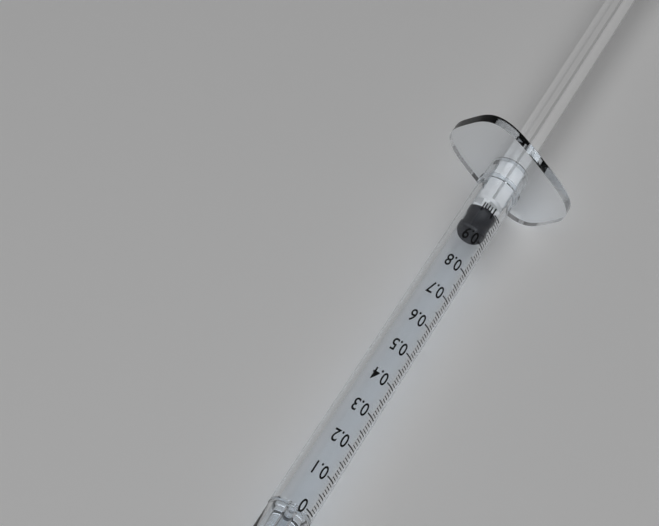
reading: 0.93 ml
